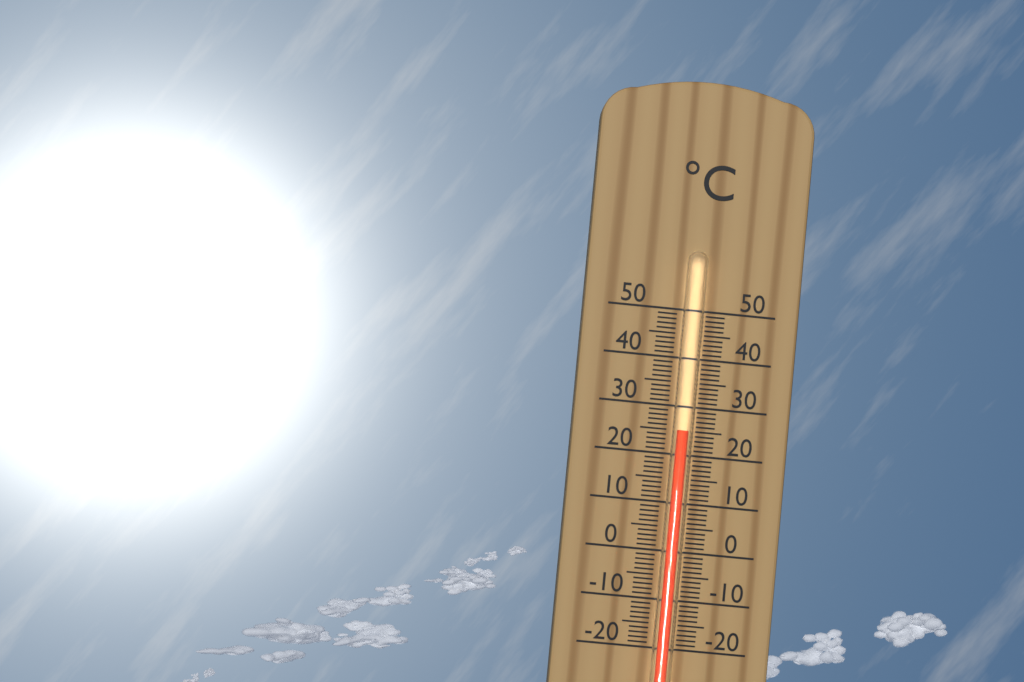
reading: 25 °C
